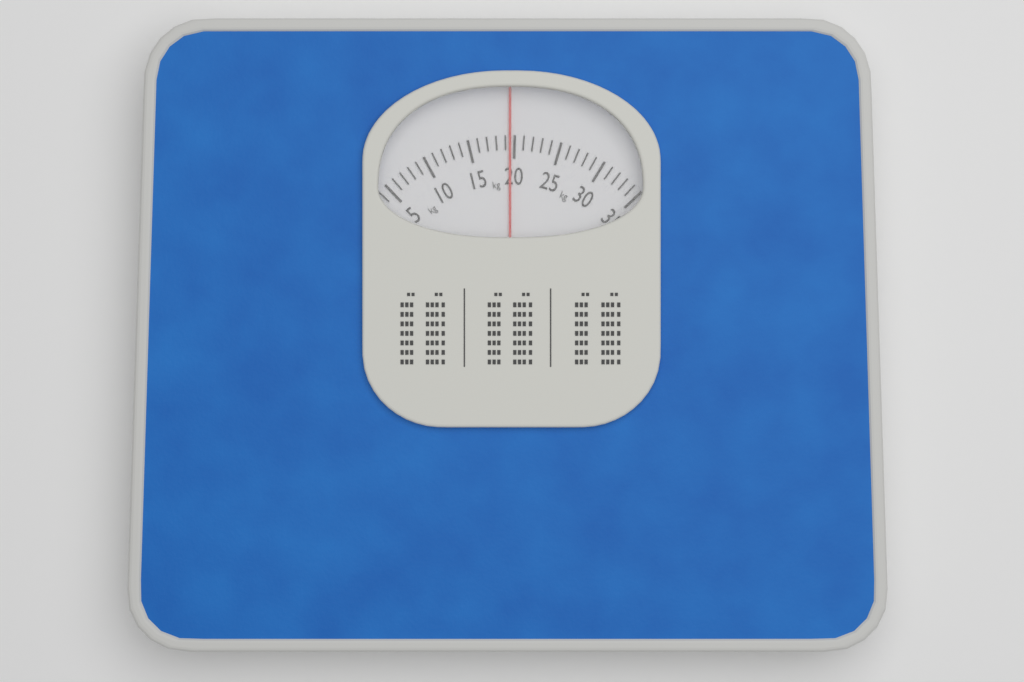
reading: 19.5 kg
